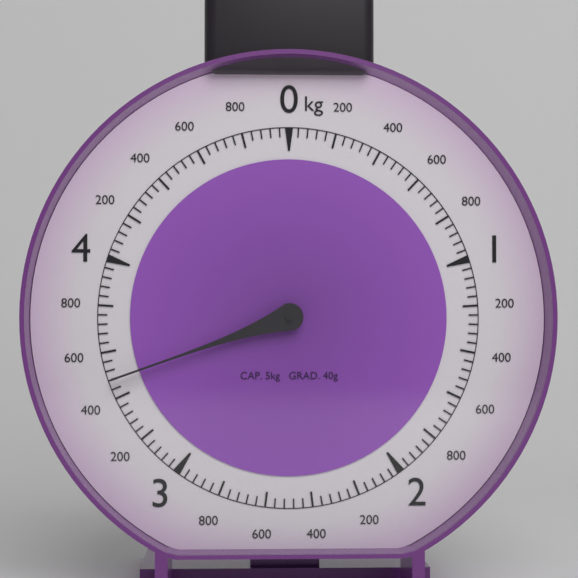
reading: 3.48 kg
